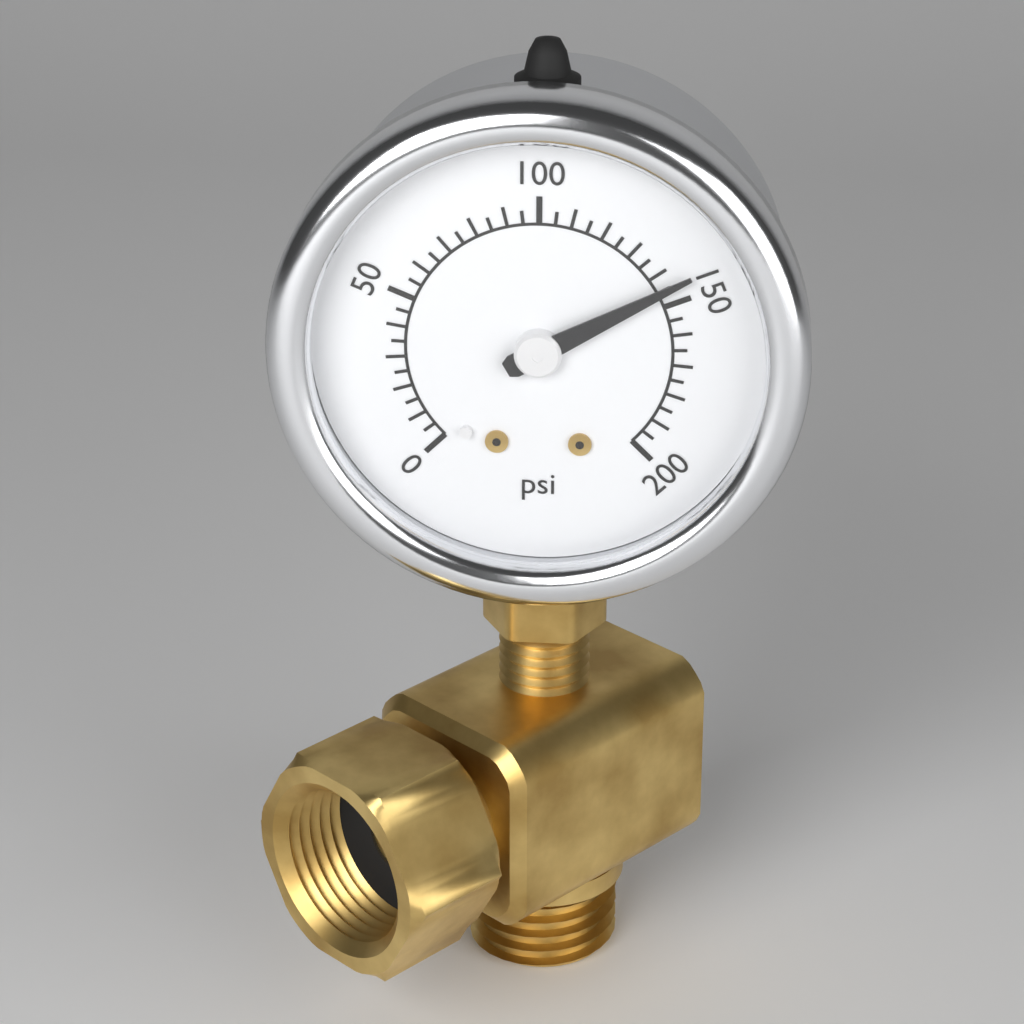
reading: 145 psi
